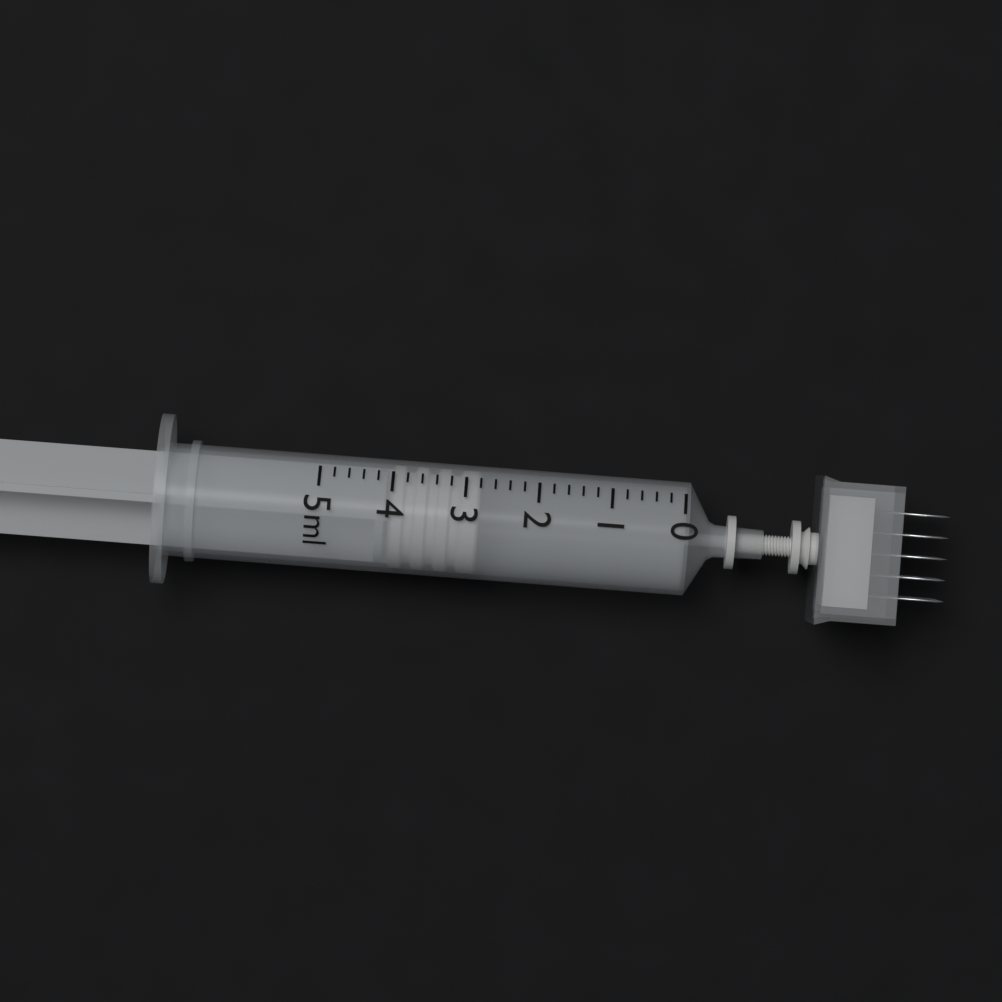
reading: 2.8 ml
